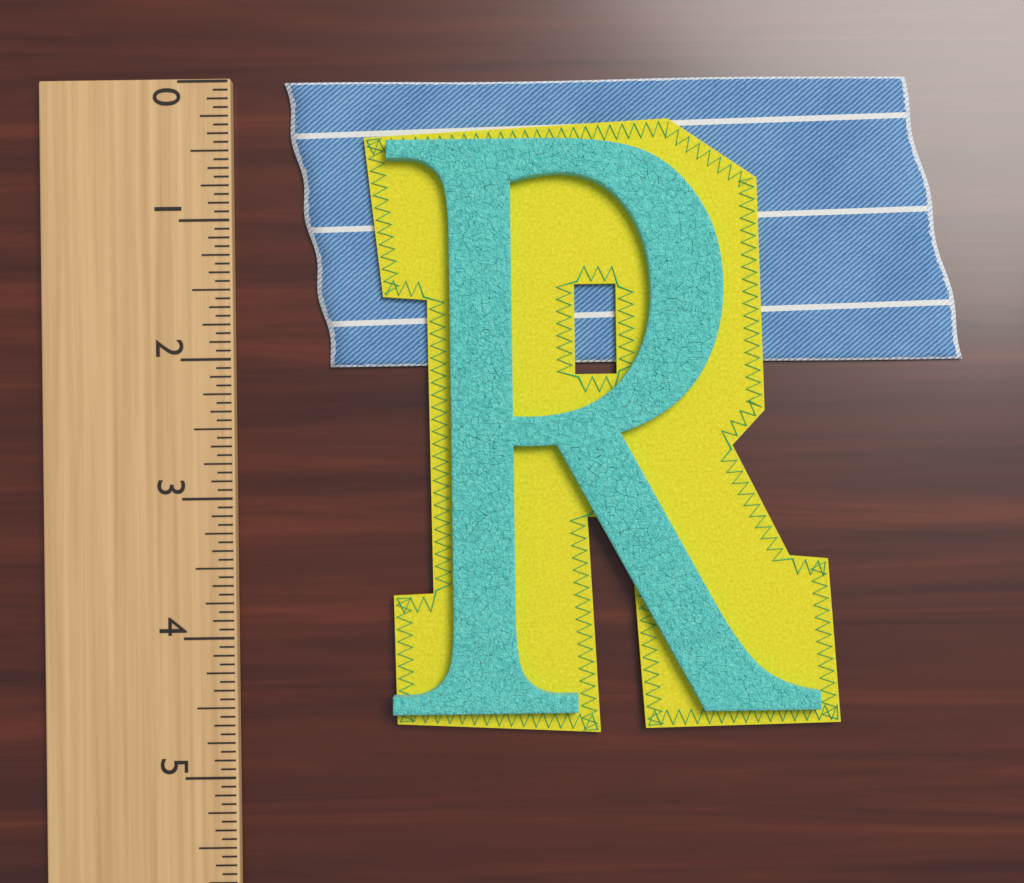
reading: 2.0625 (no unit)
